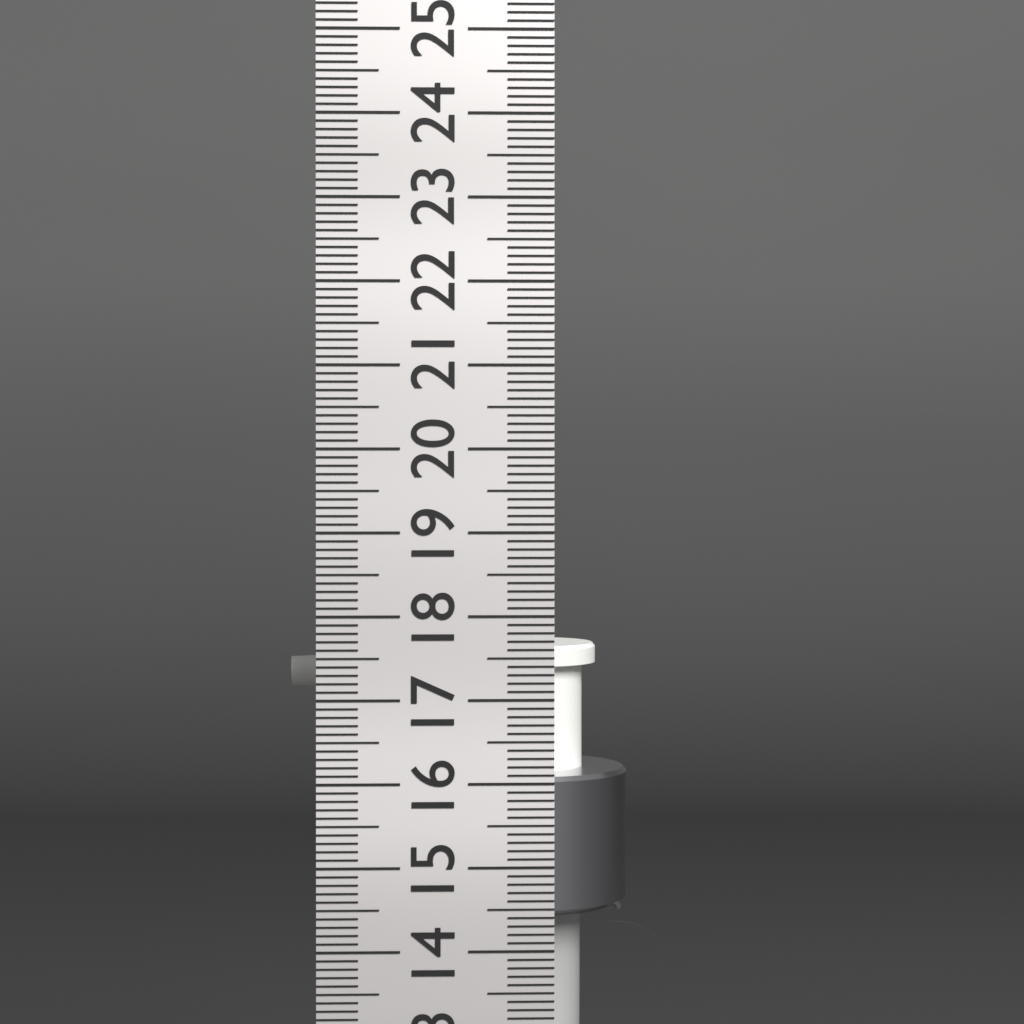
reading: 17.4 cm
